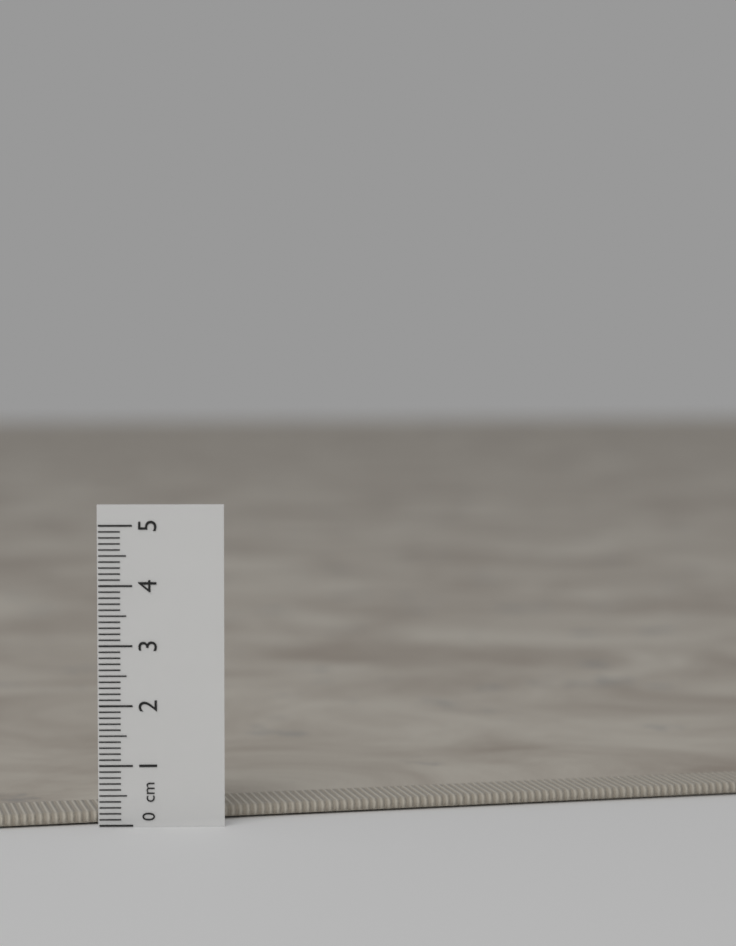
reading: 0.2 cm
